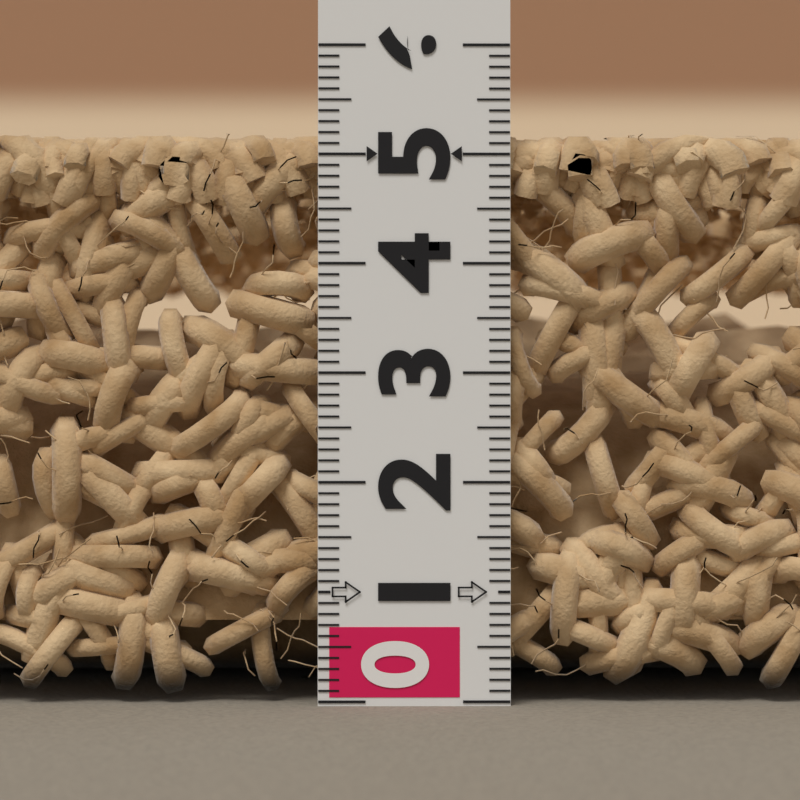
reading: 5.2 (no unit)
